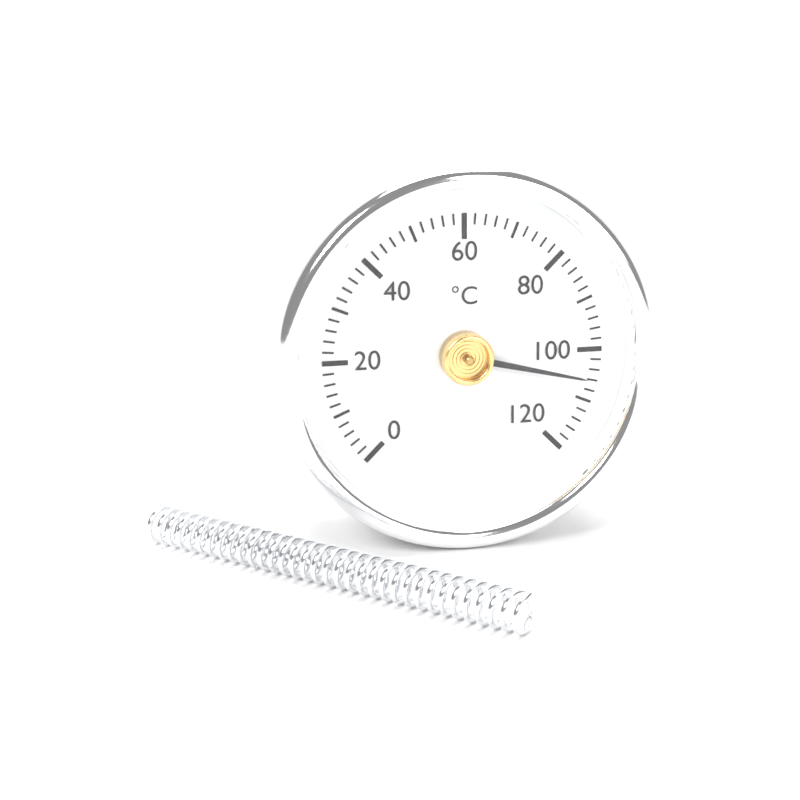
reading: 106 °C
